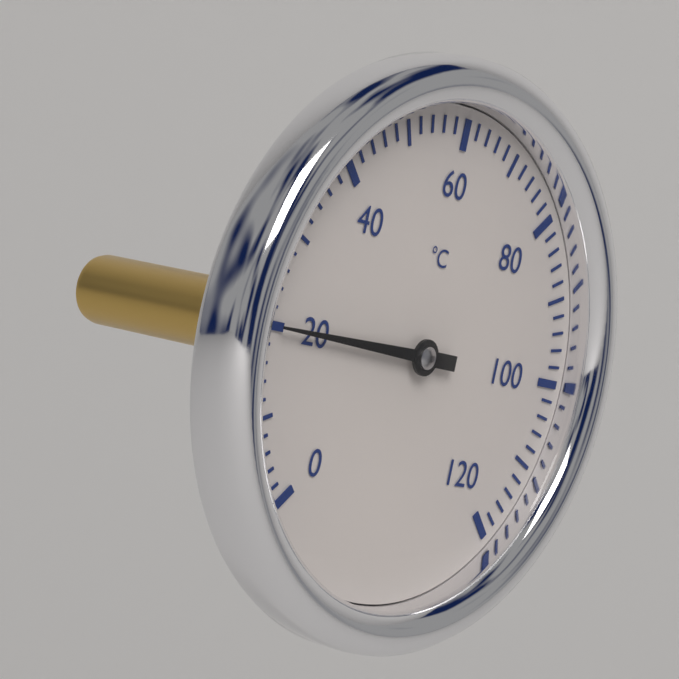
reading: 20 °C
